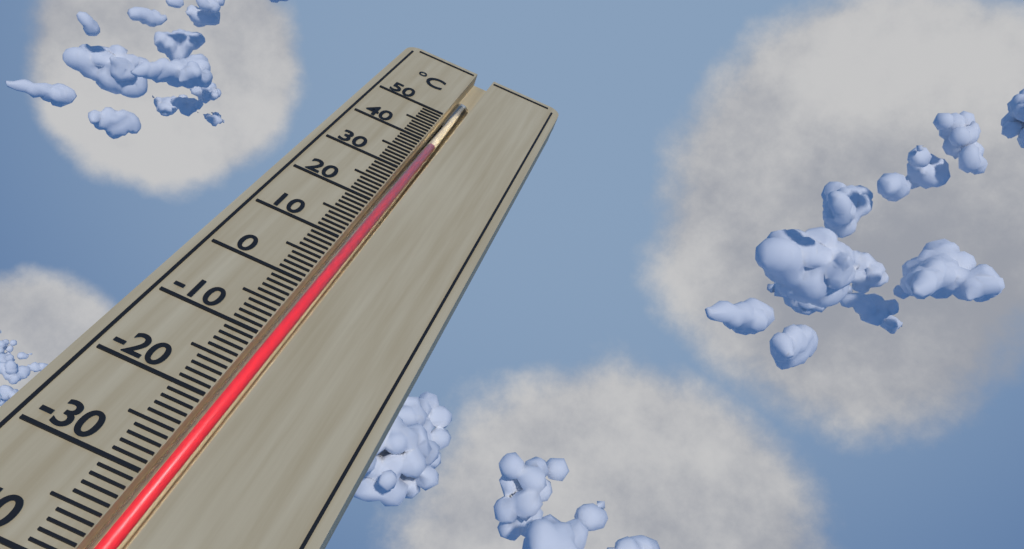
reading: 40 °C
